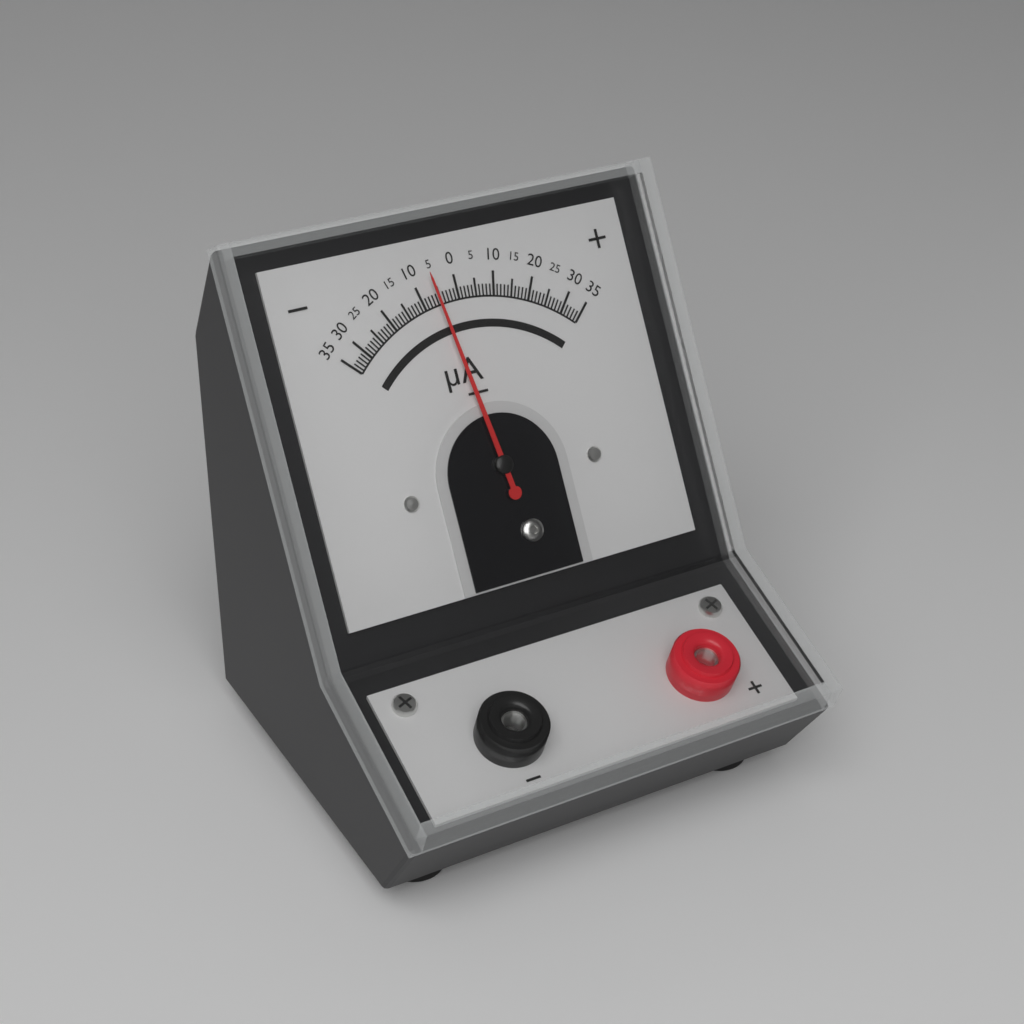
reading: -6 µA
